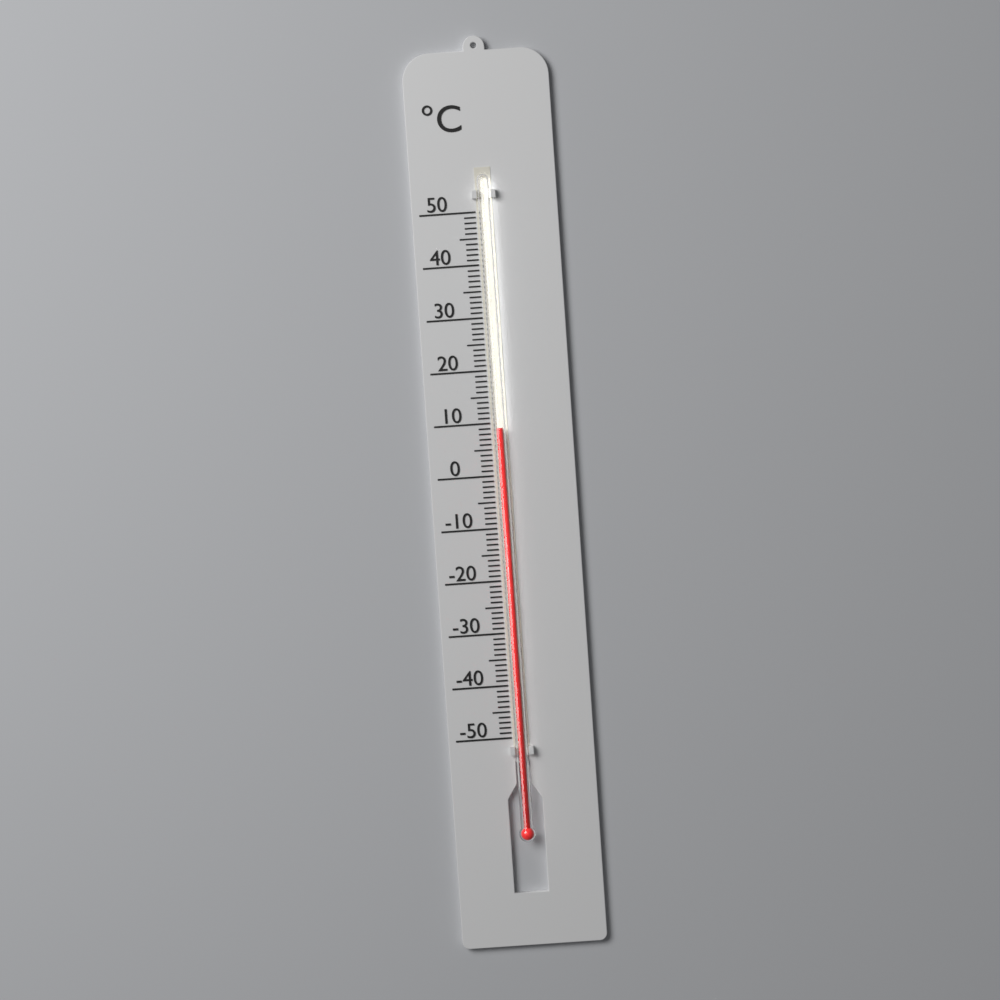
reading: 9 °C
